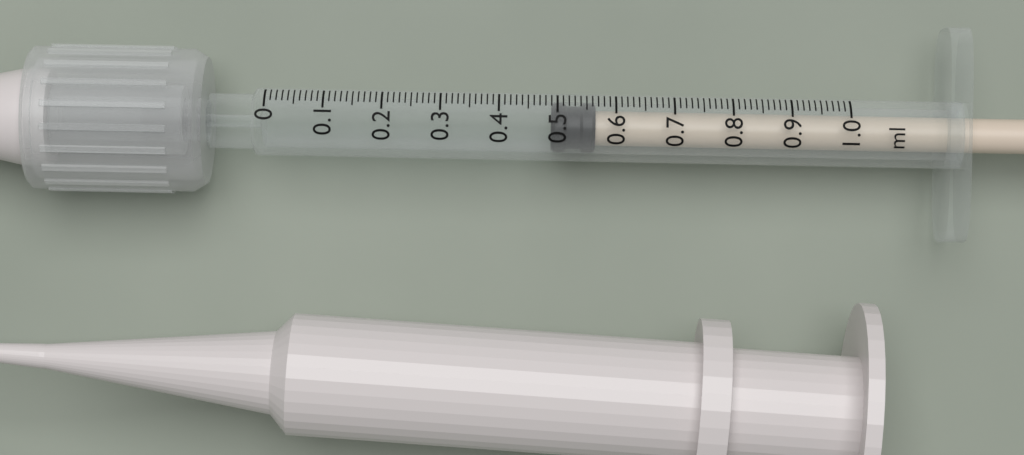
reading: 0.49 ml
